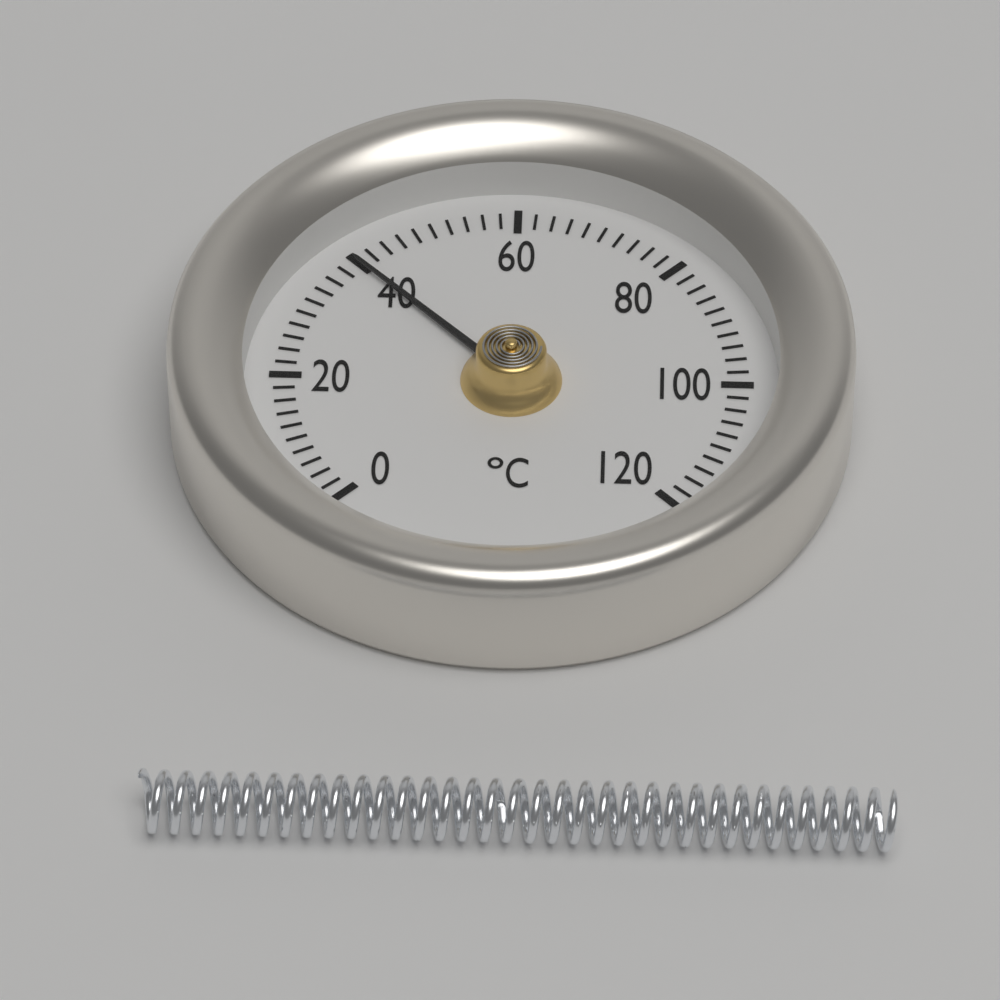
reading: 40 °C
